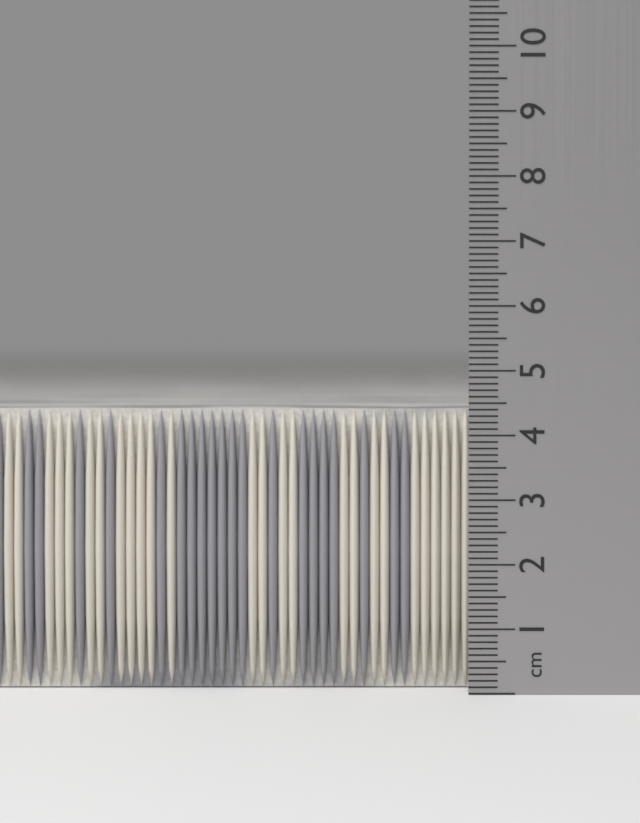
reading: 4.4 cm
